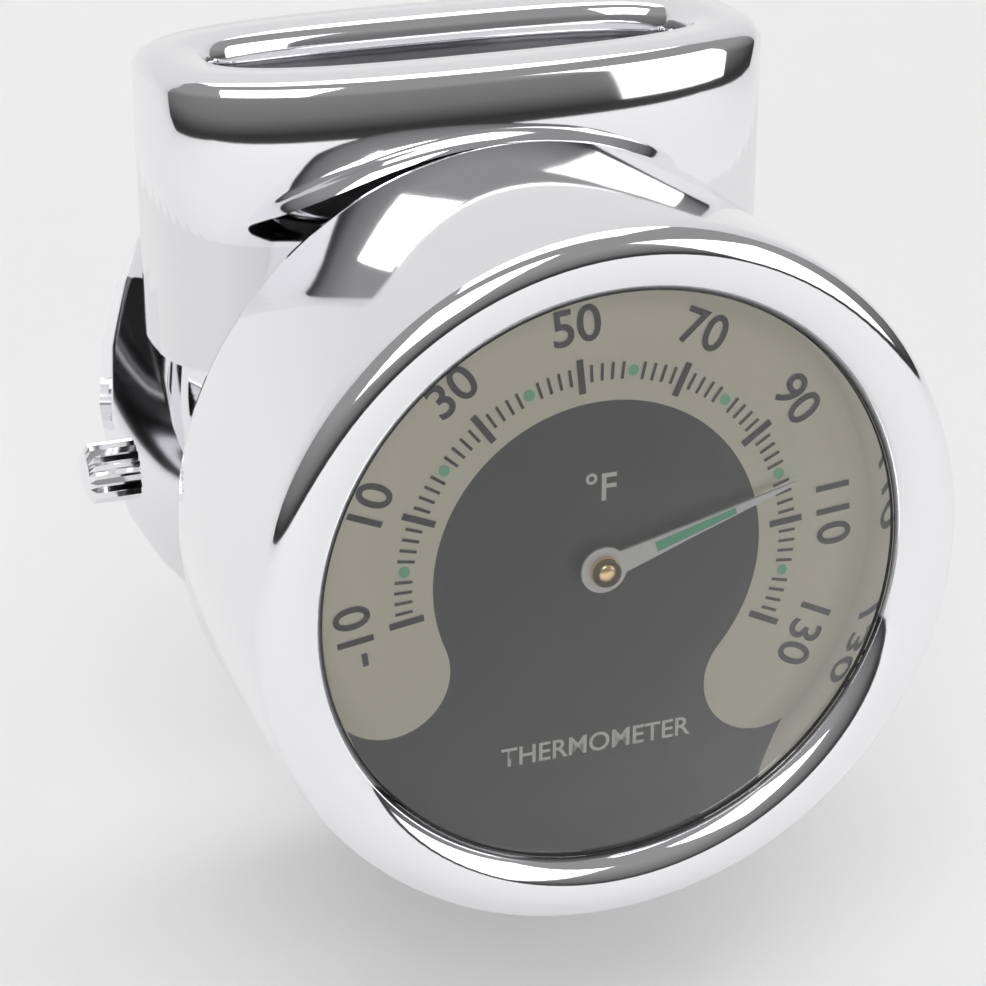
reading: 102 °F
